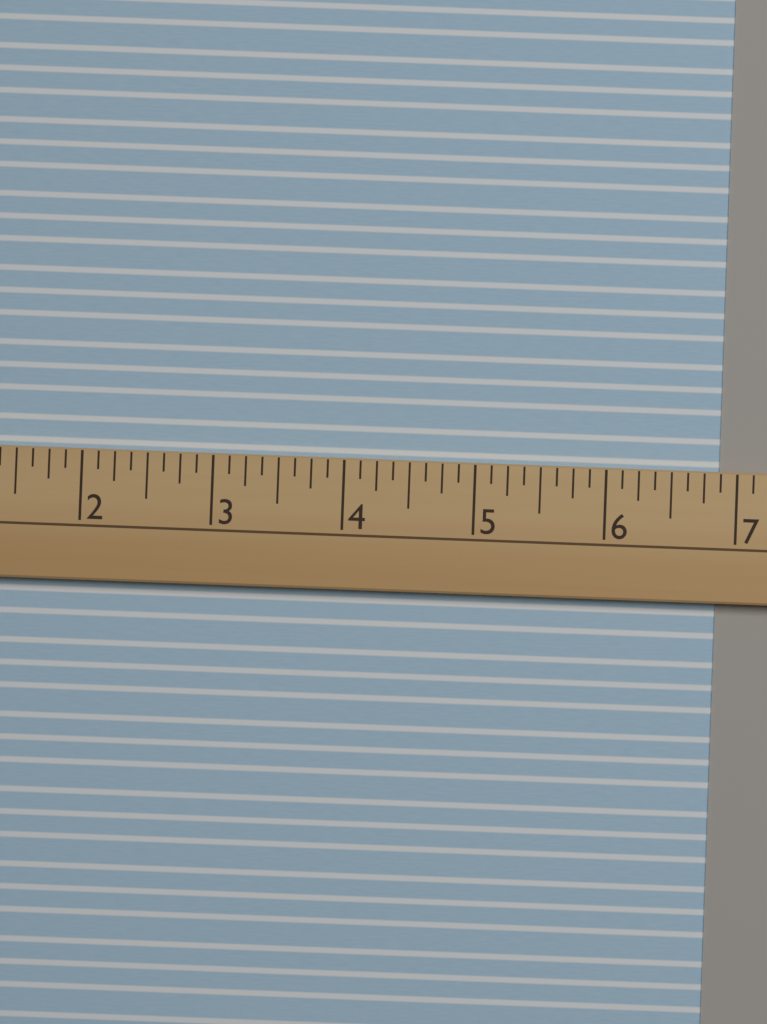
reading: 6.875 (no unit)
